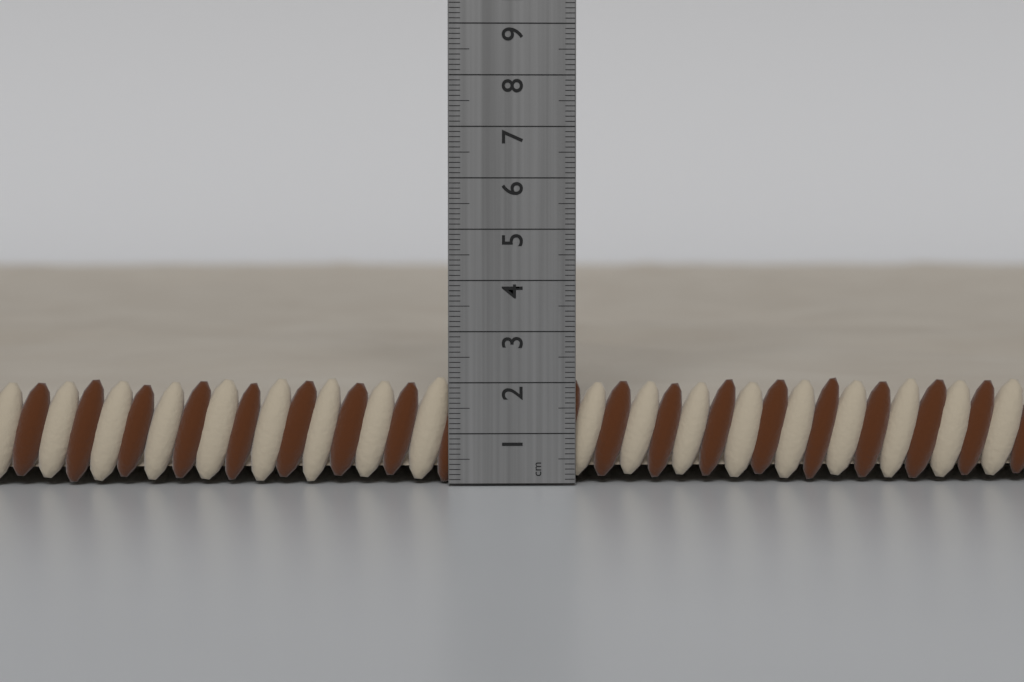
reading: 2.1 cm
